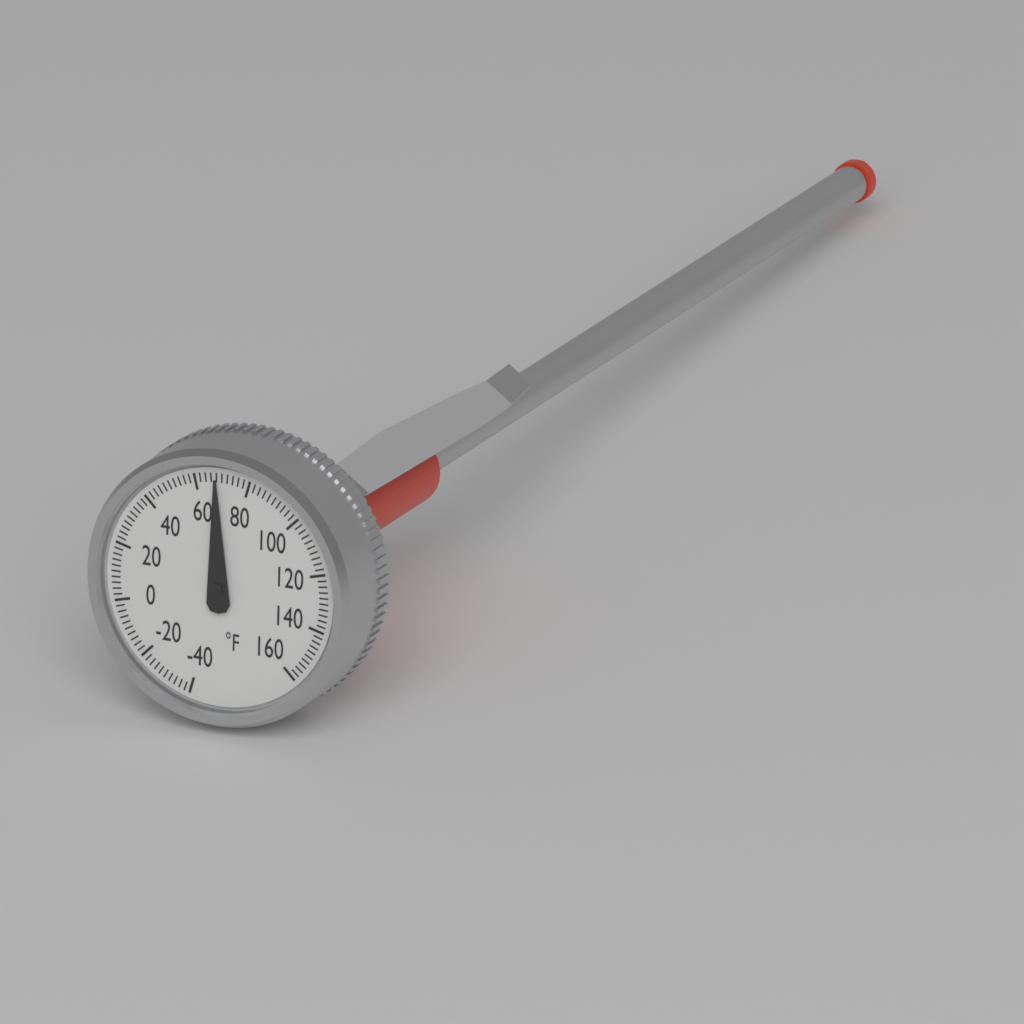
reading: 68 °F
